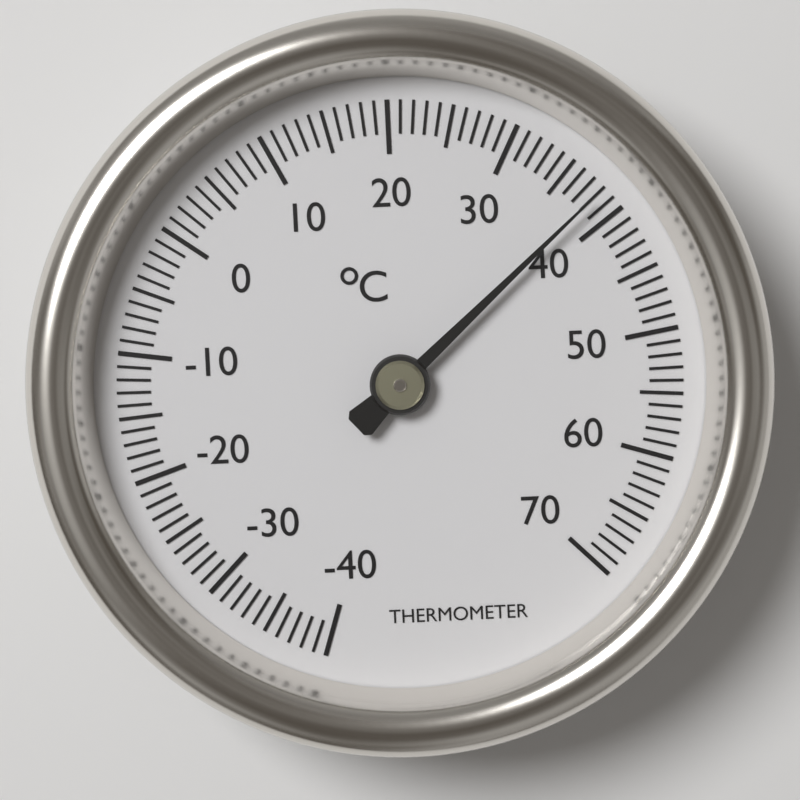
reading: 38 °C
